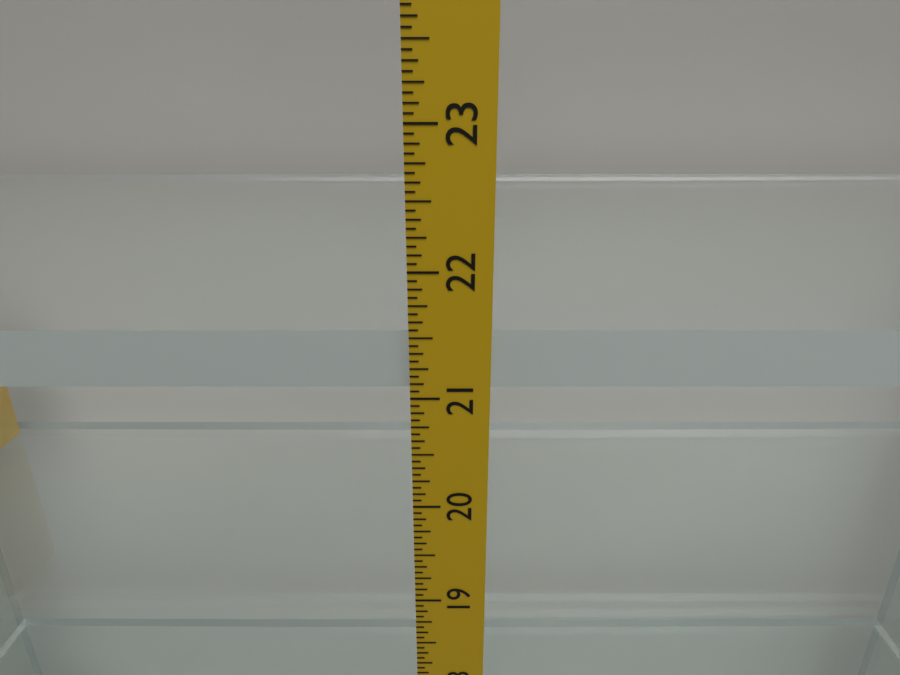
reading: 21.5000 in
